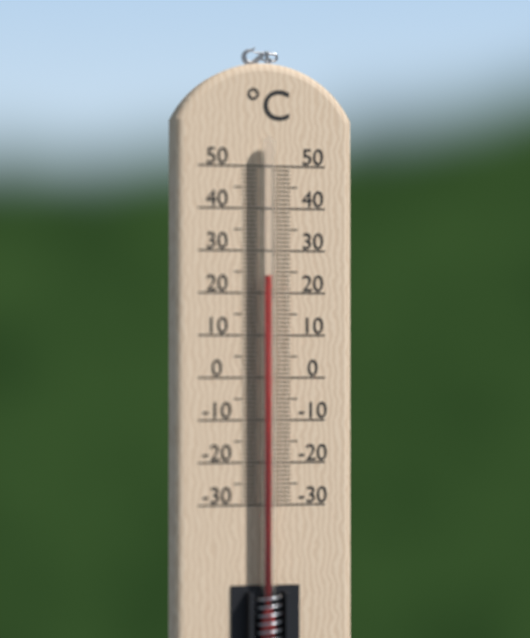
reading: 24 °C
